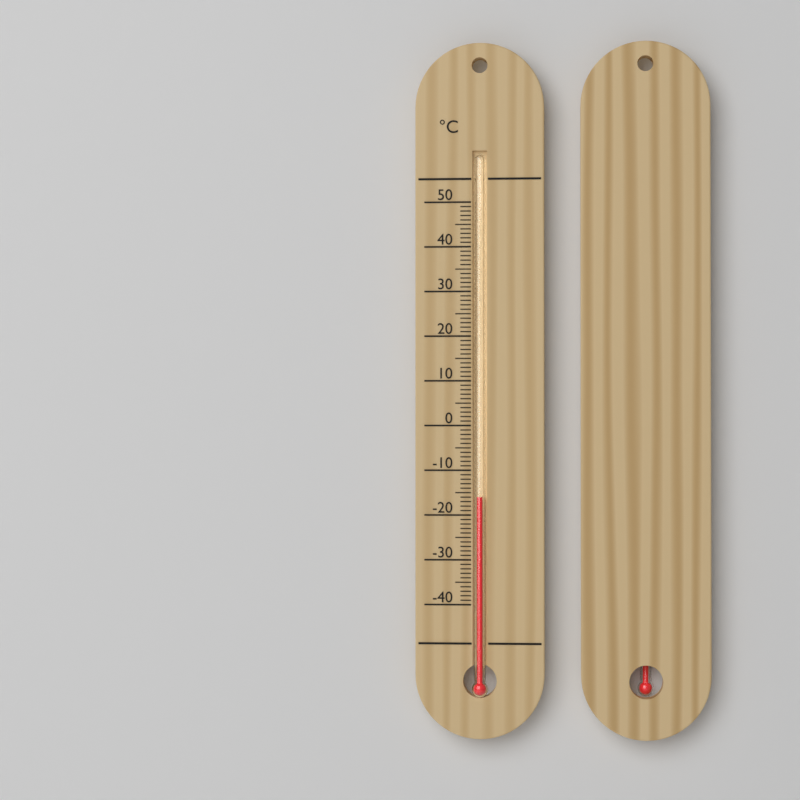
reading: -16 °C
